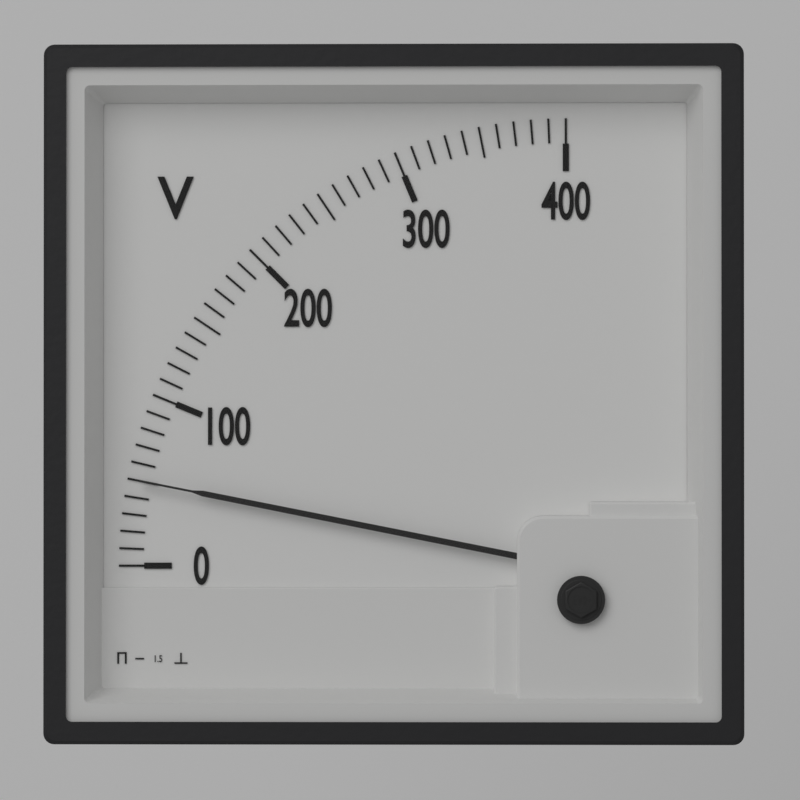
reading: 50 V
